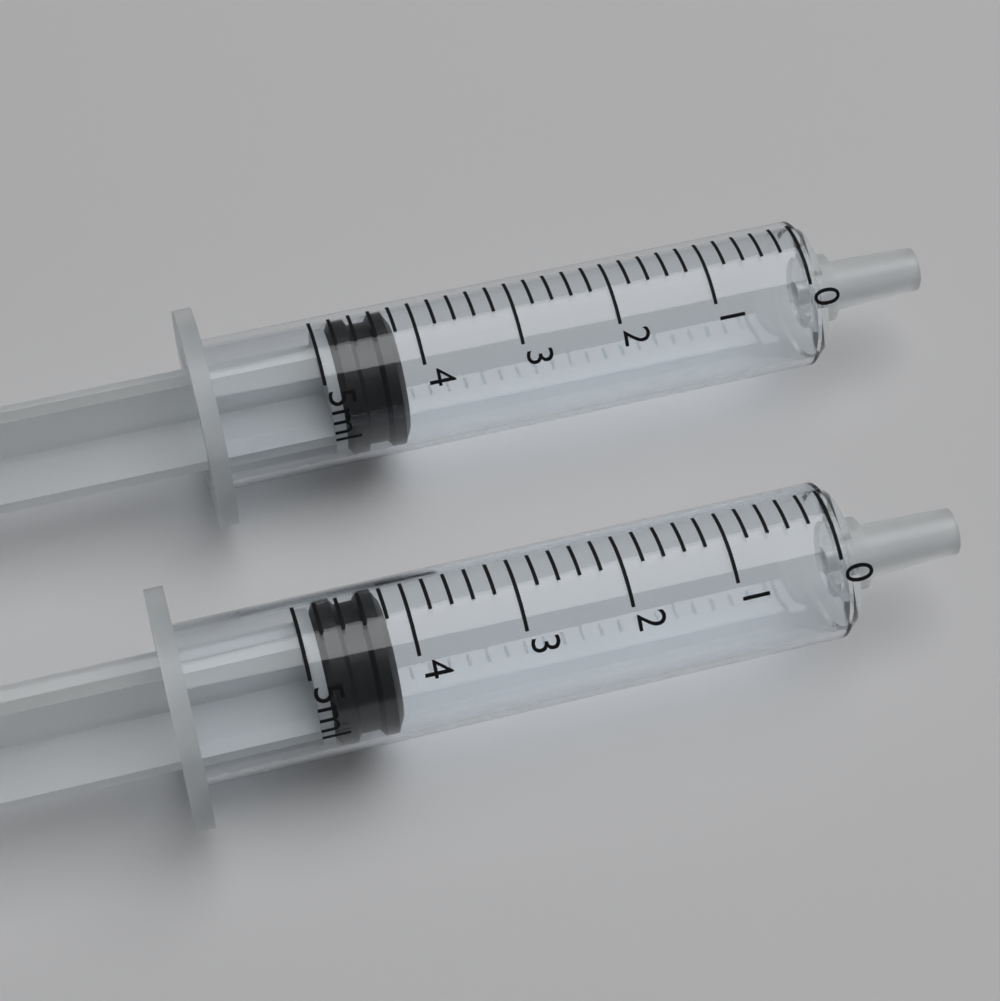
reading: 4.2 ml
